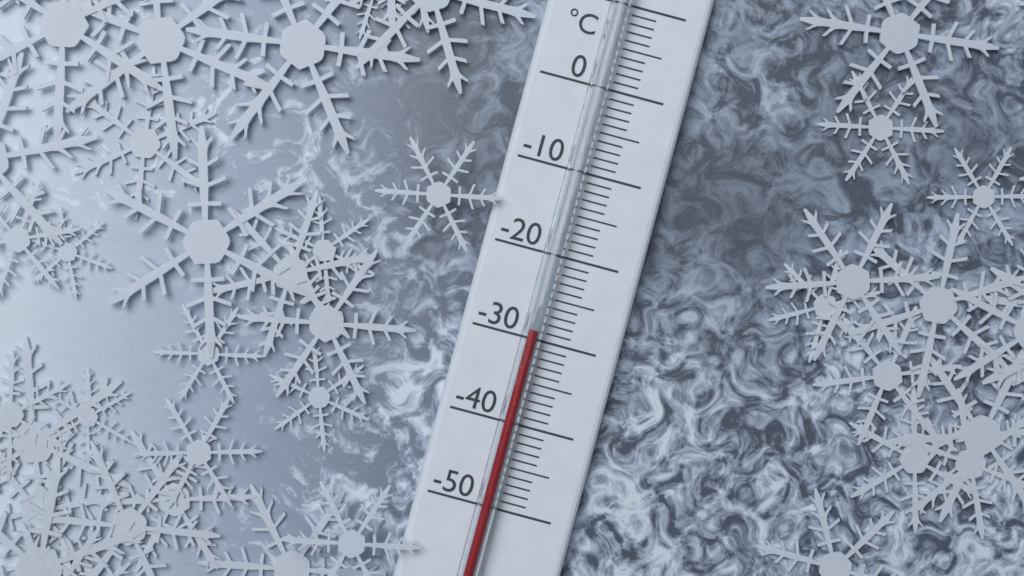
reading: -29 °C
